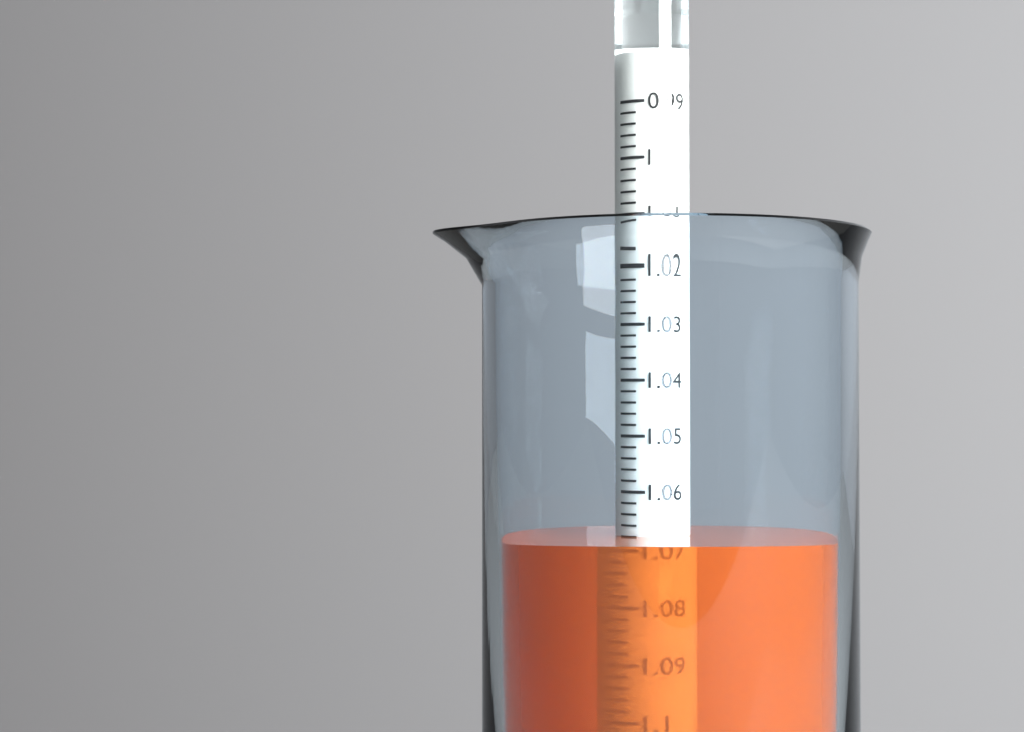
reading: 1.068 (no unit)
